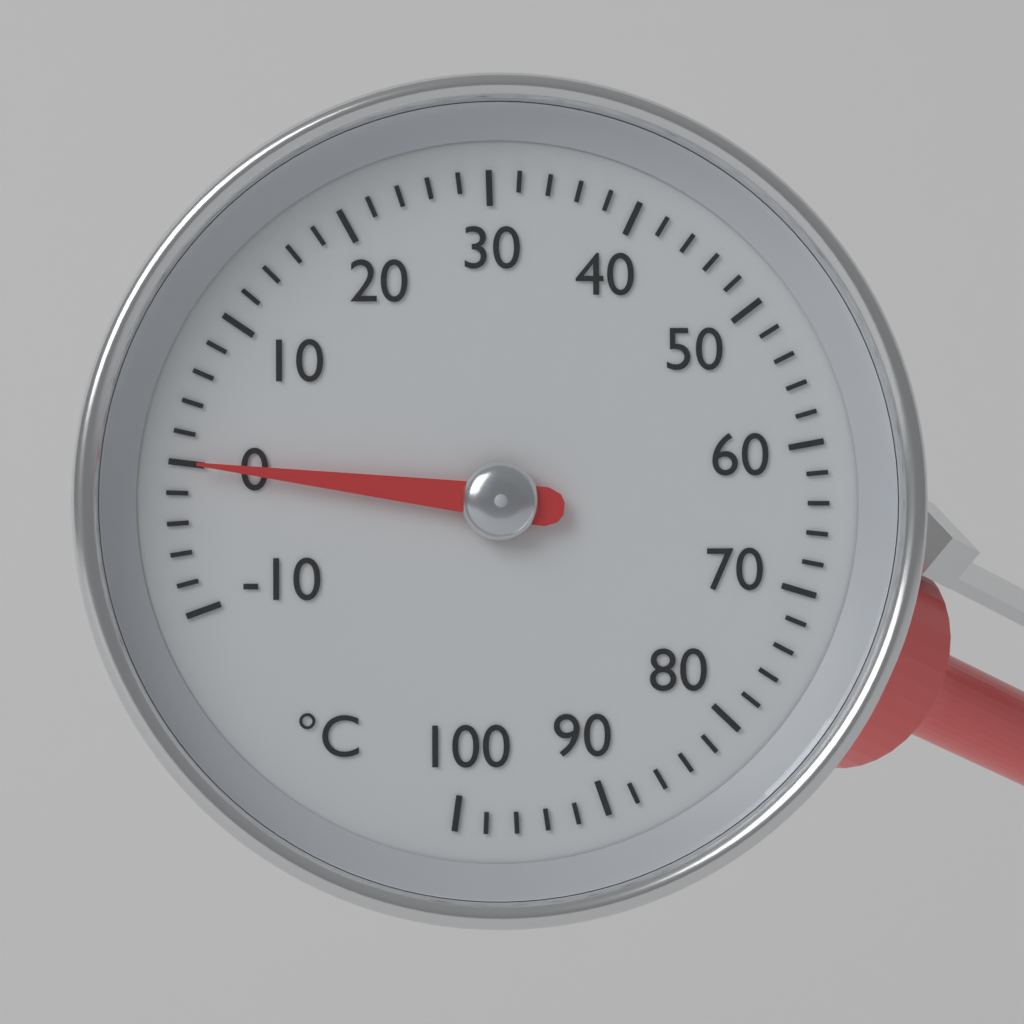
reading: 0 °C
